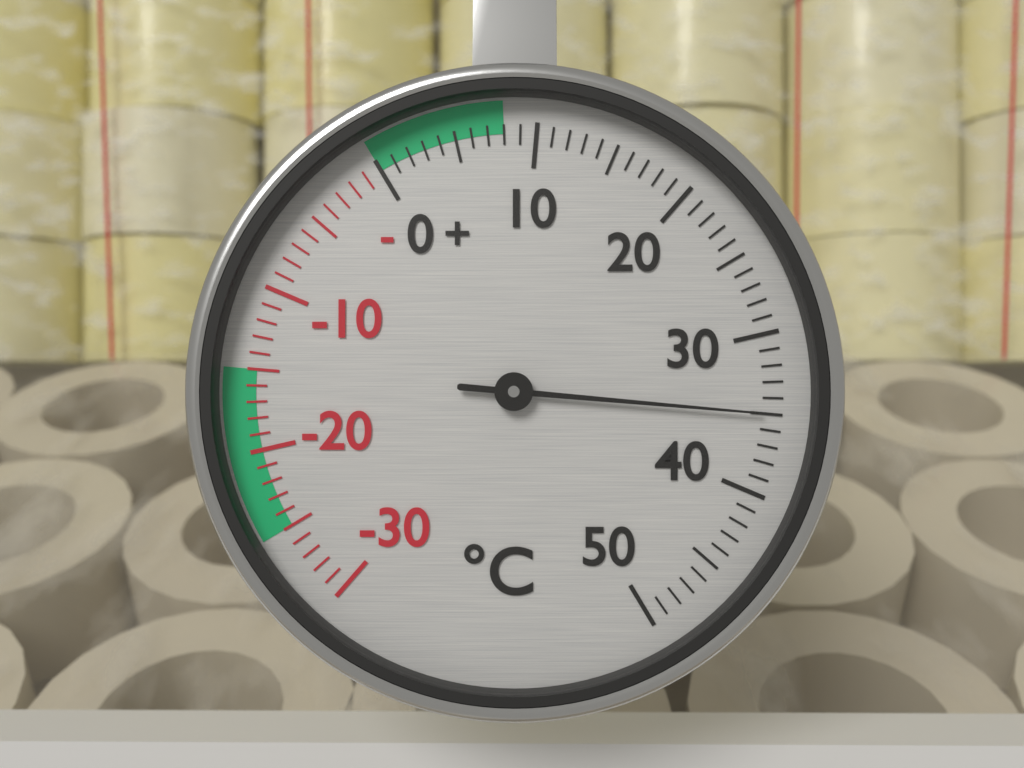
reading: 35 °C
